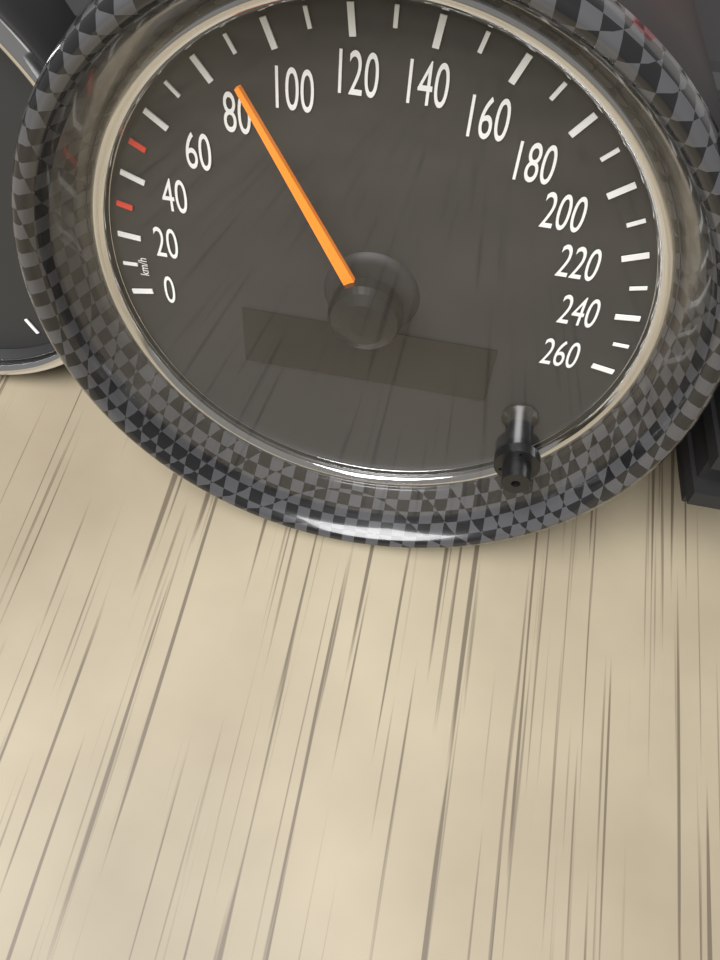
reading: 90 km/h
